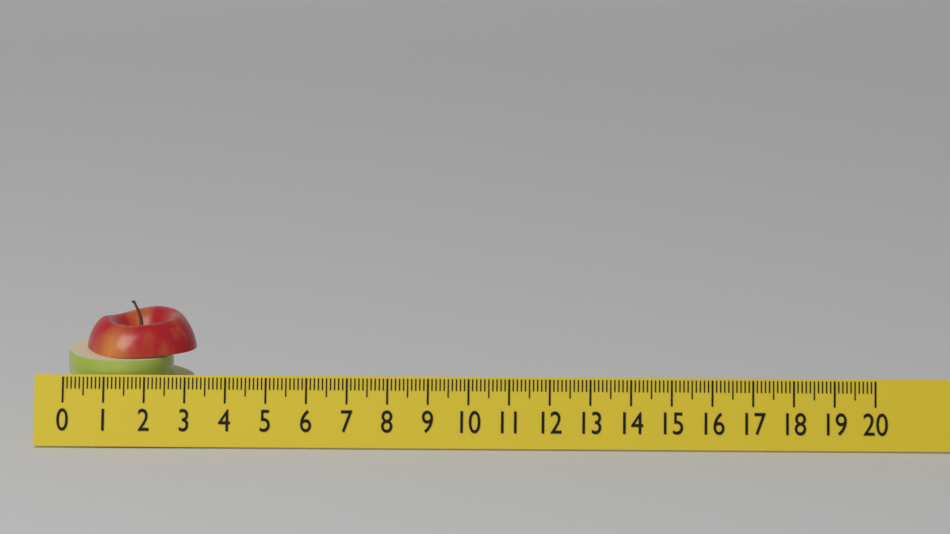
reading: 3.2 (no unit)
